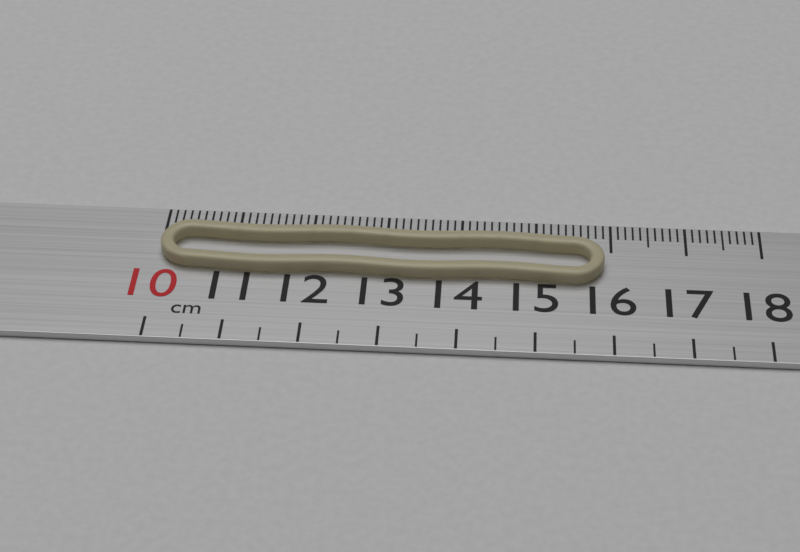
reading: 15.9 cm
